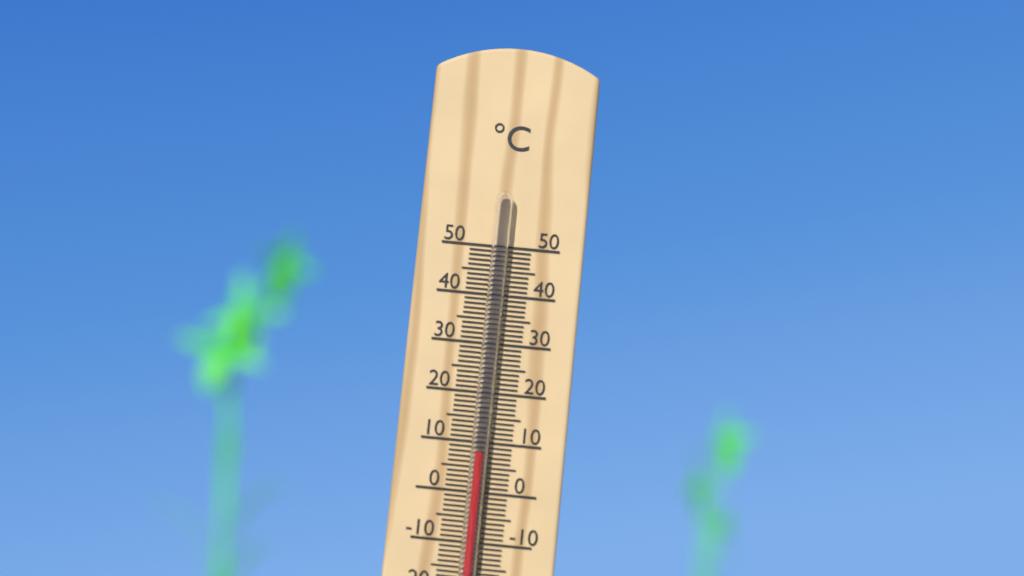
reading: 8 °C
